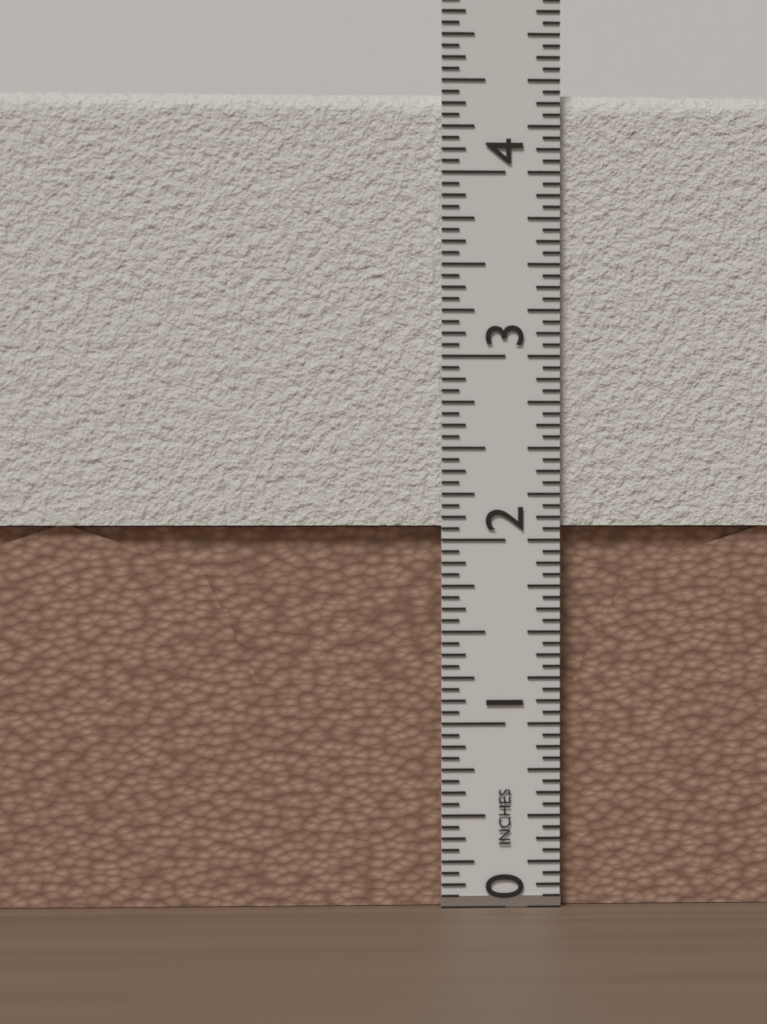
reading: 4.4375 in
